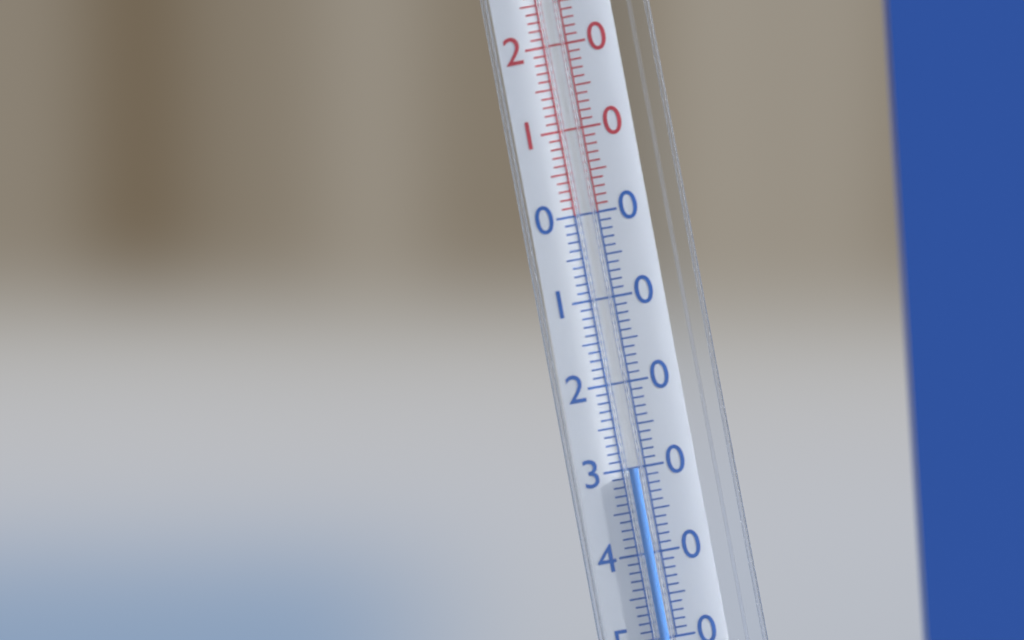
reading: -30 °C
